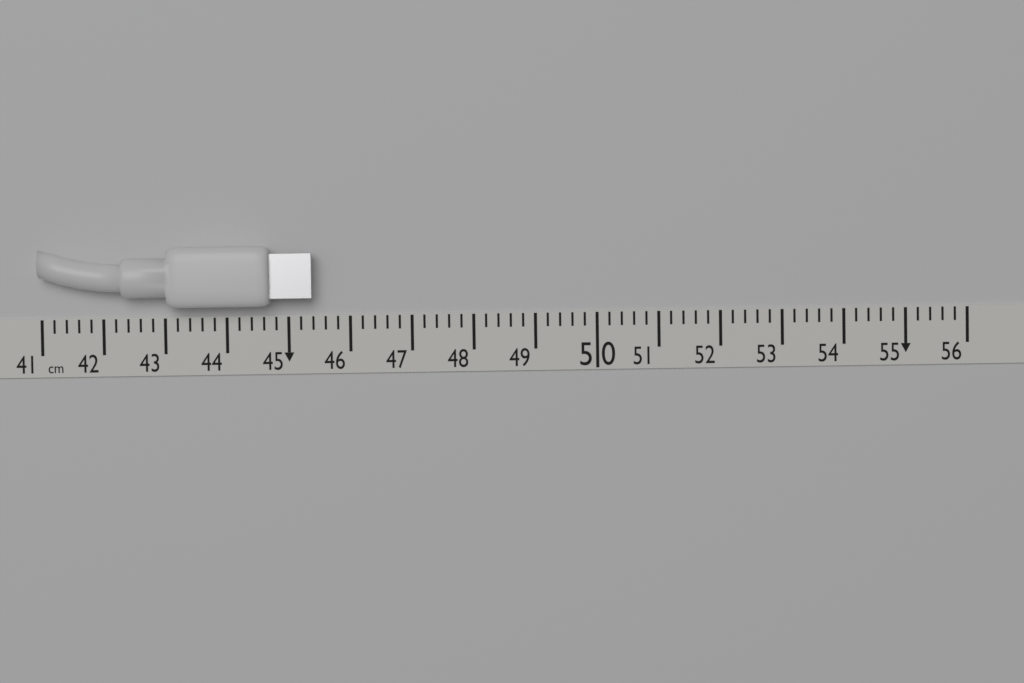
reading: 45.4 cm
